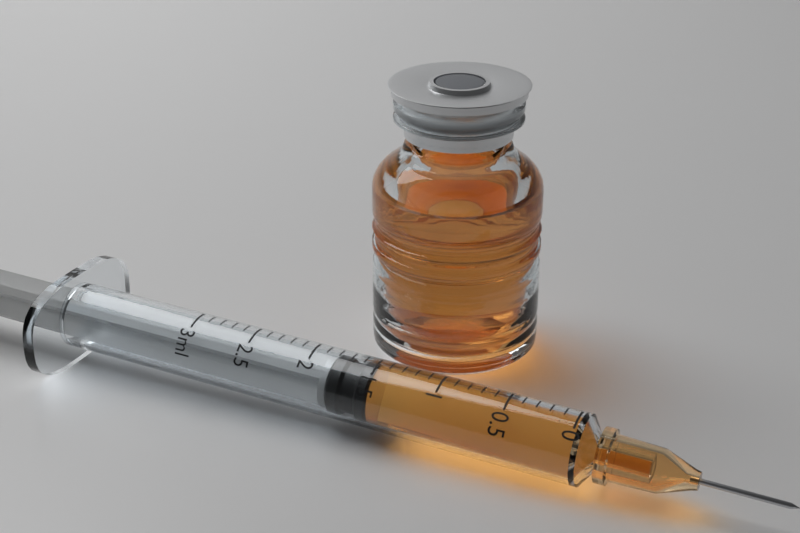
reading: 1.5 ml
